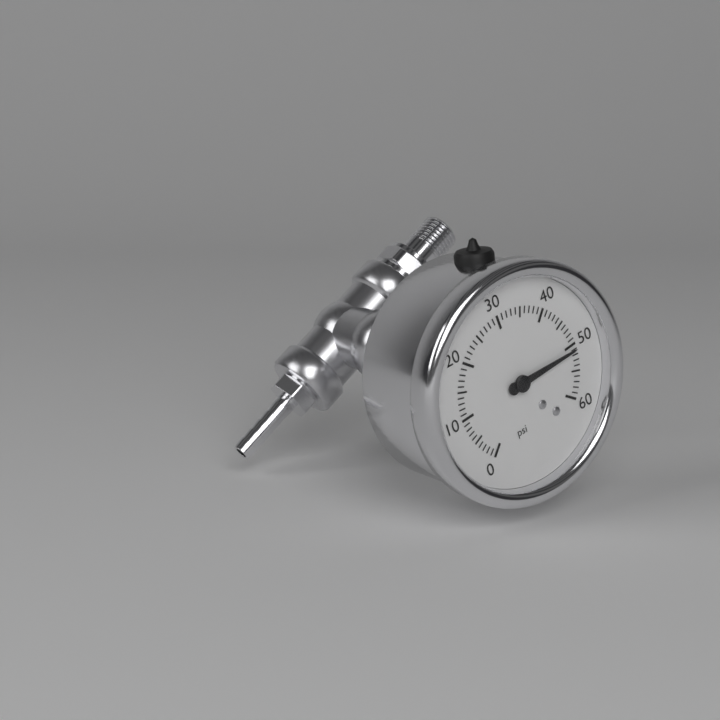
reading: 51 psi
